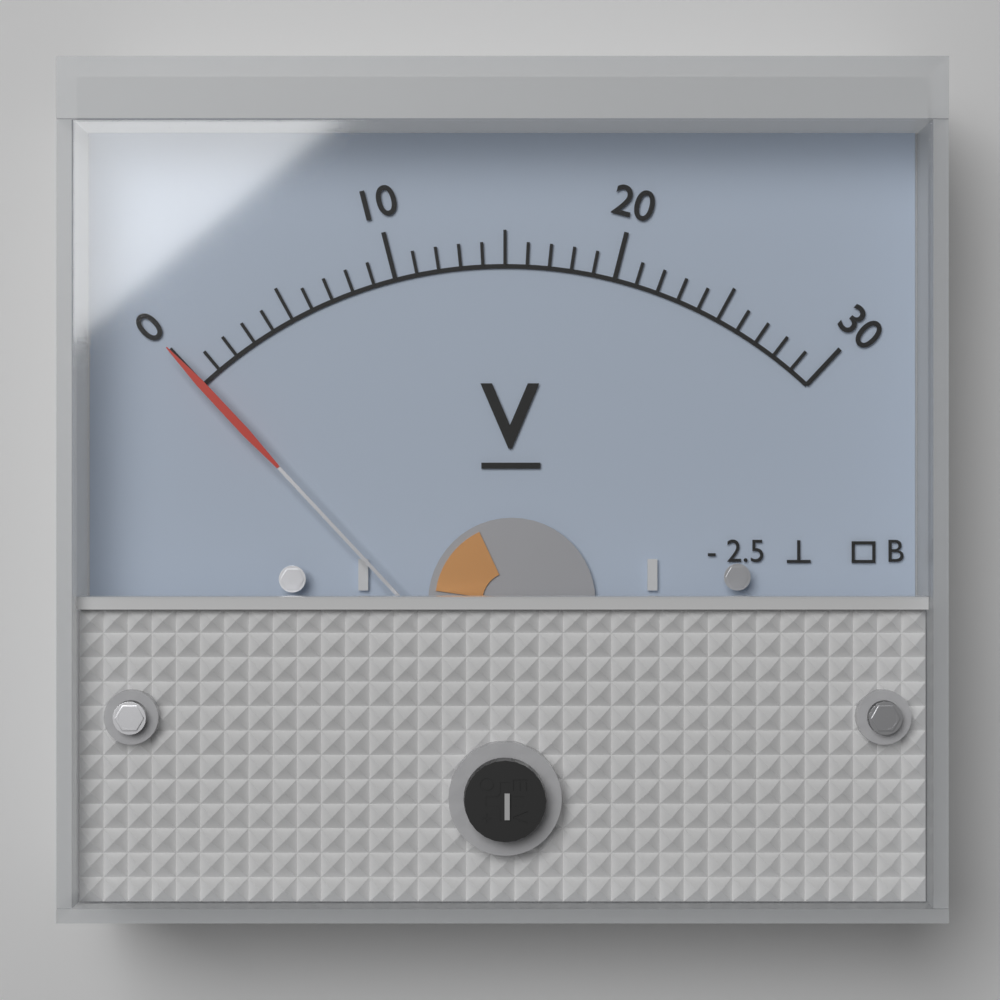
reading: 0 V
